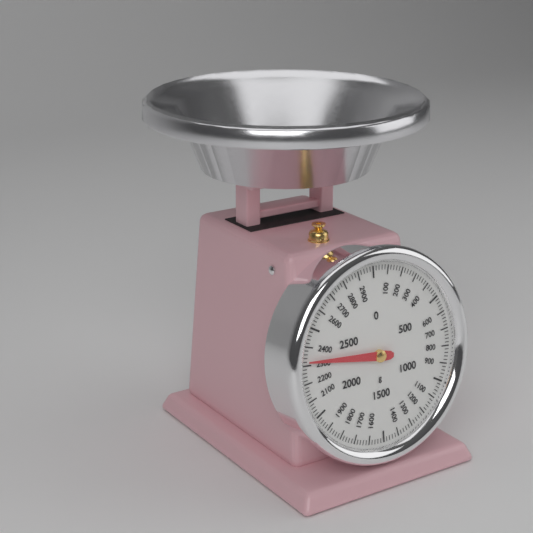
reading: 2320 g
